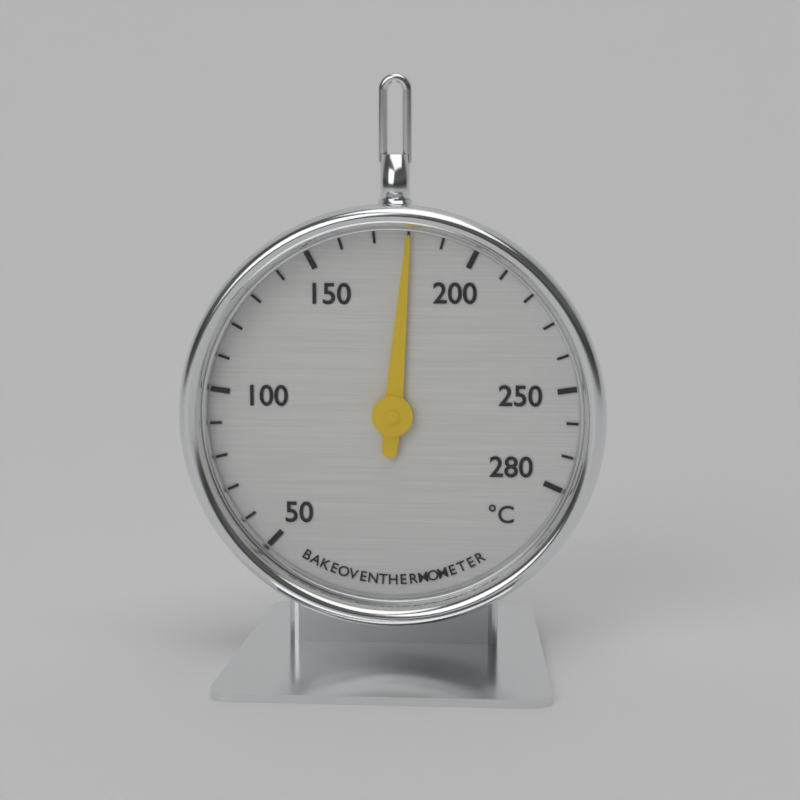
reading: 180 °C
